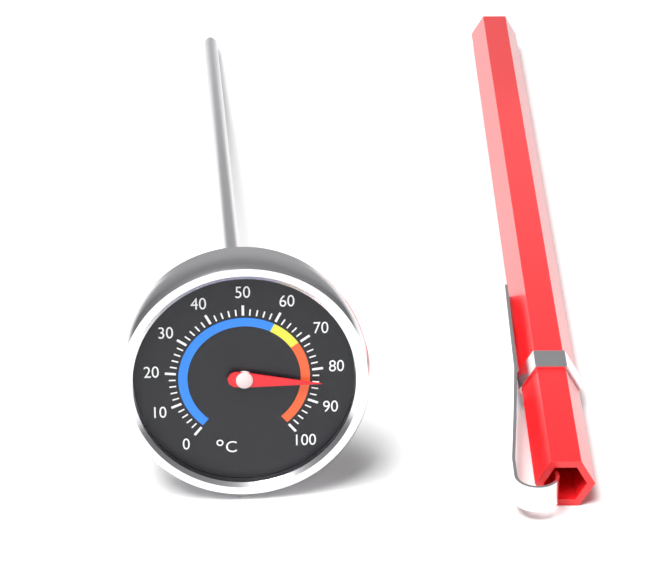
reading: 84 °C
